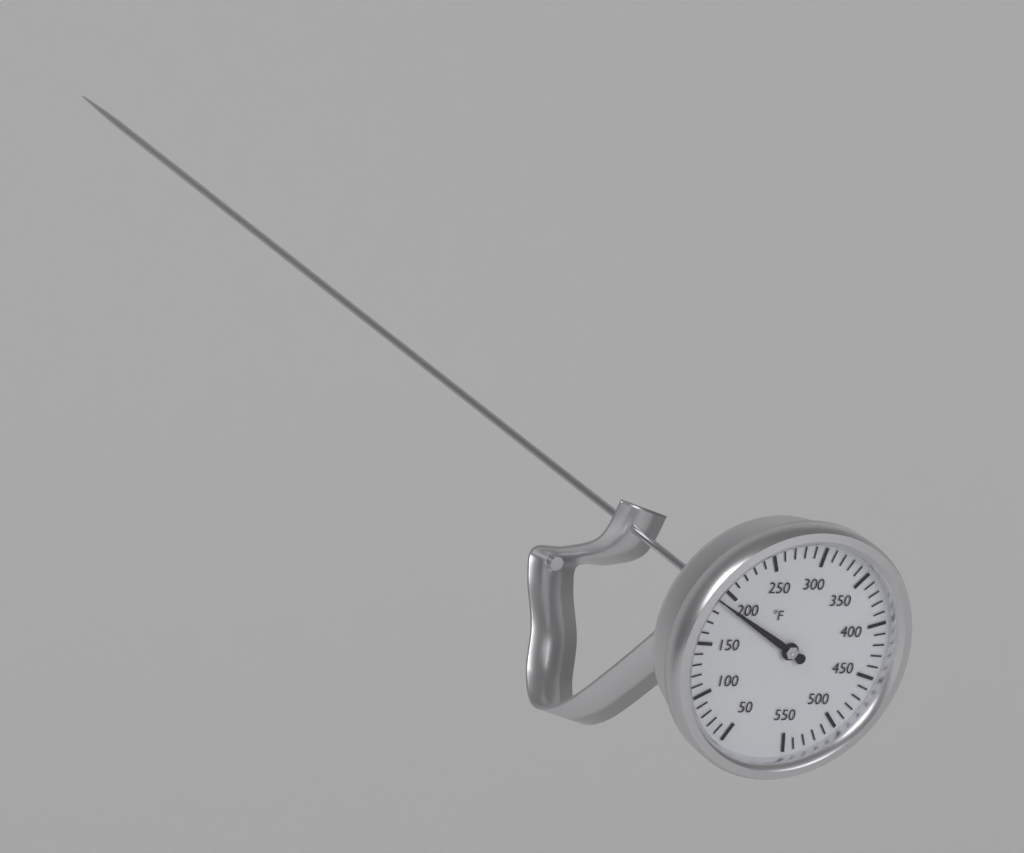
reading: 190 °F
